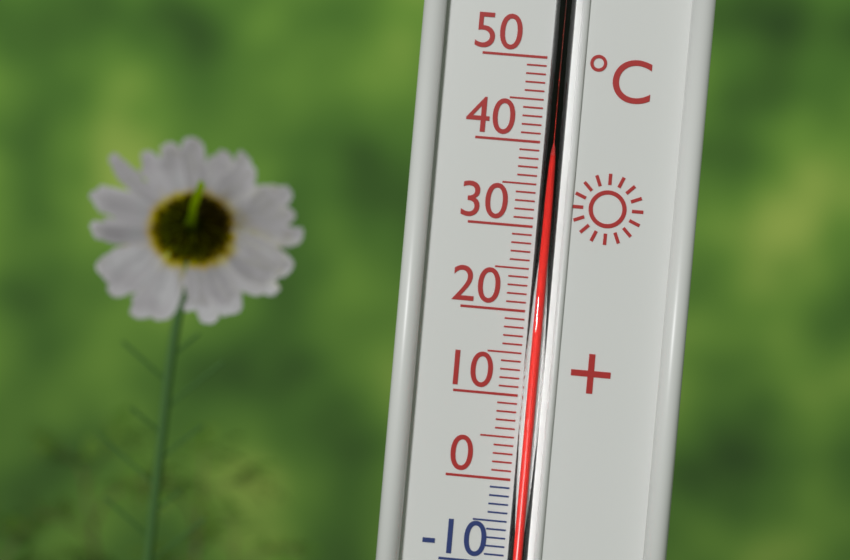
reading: 38 °C
